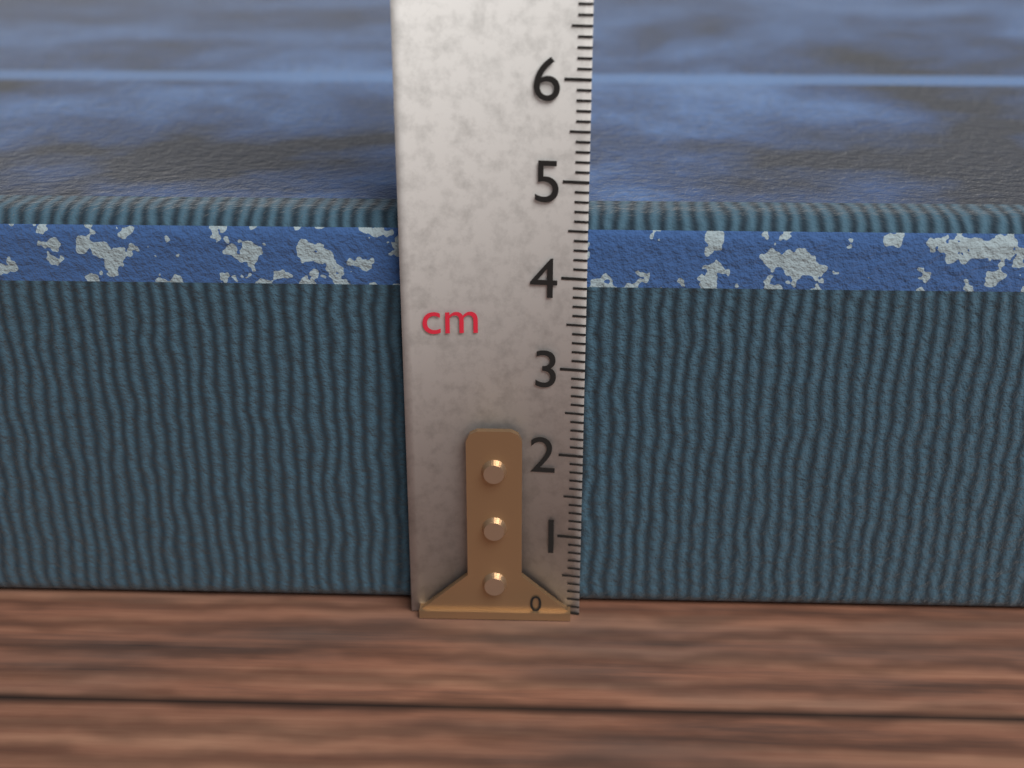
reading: 4.6 cm
